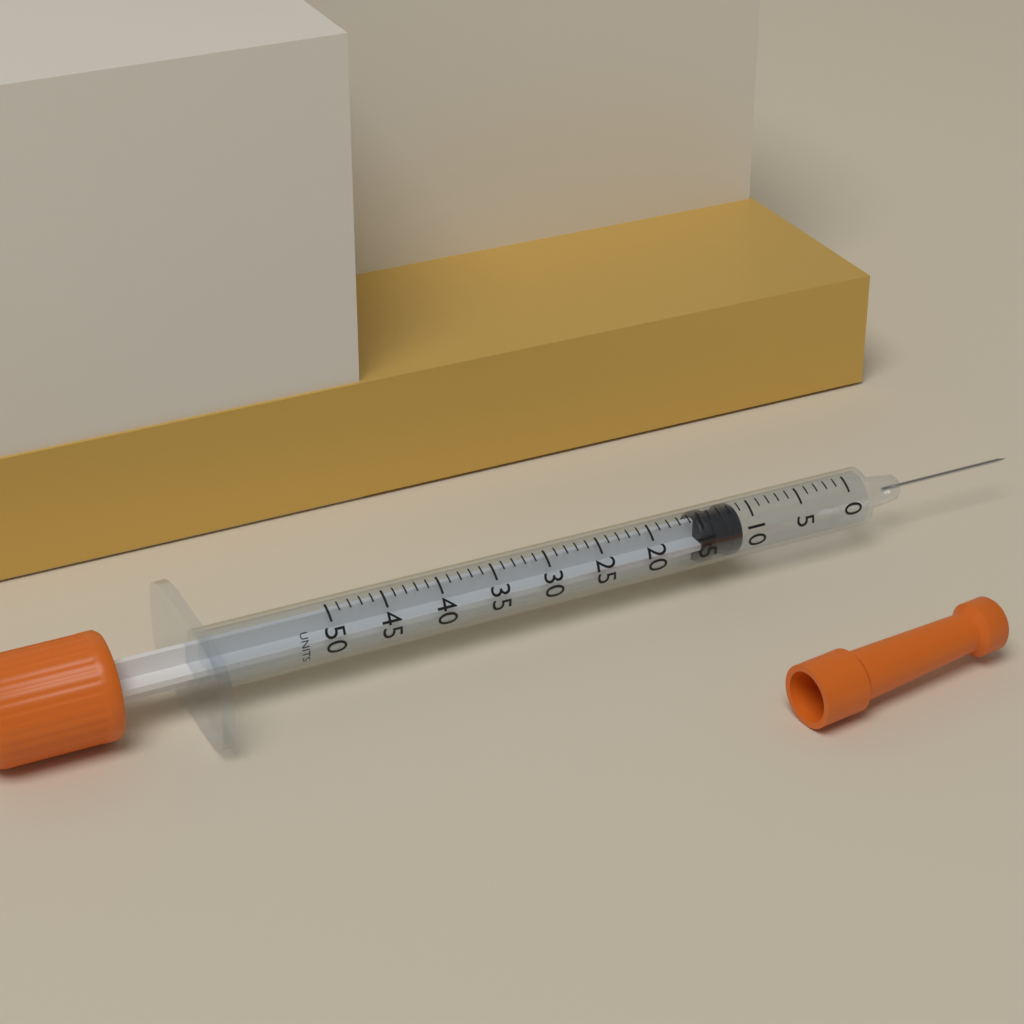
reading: 11 units
